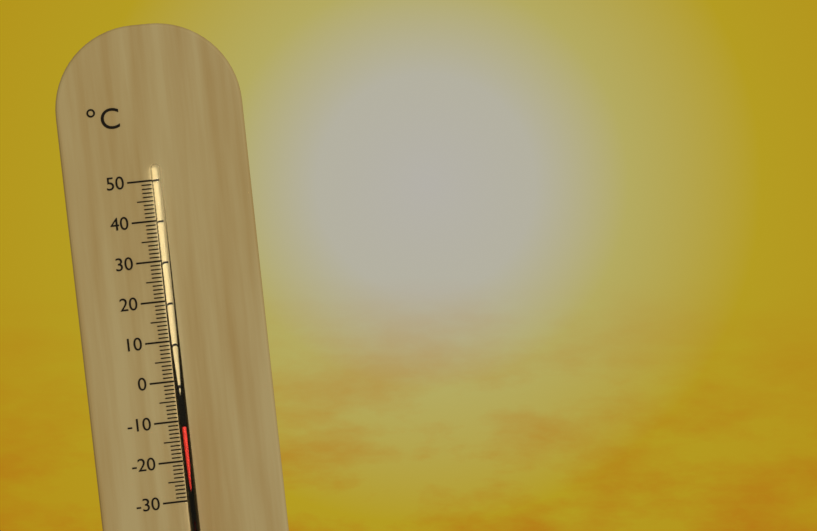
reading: -11 °C
